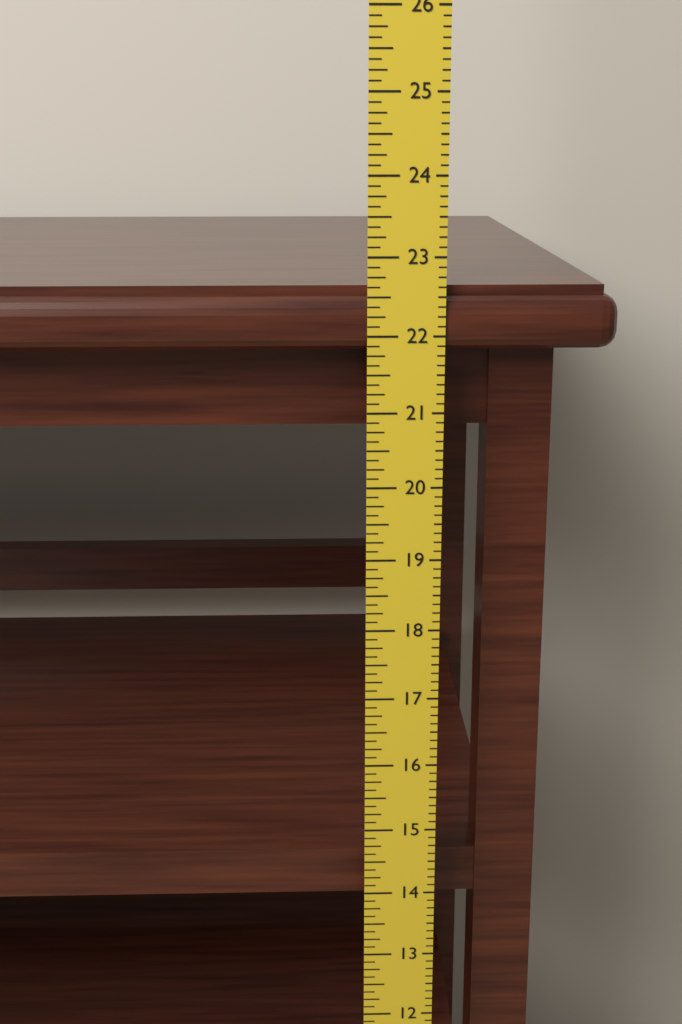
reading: 22.625 in
